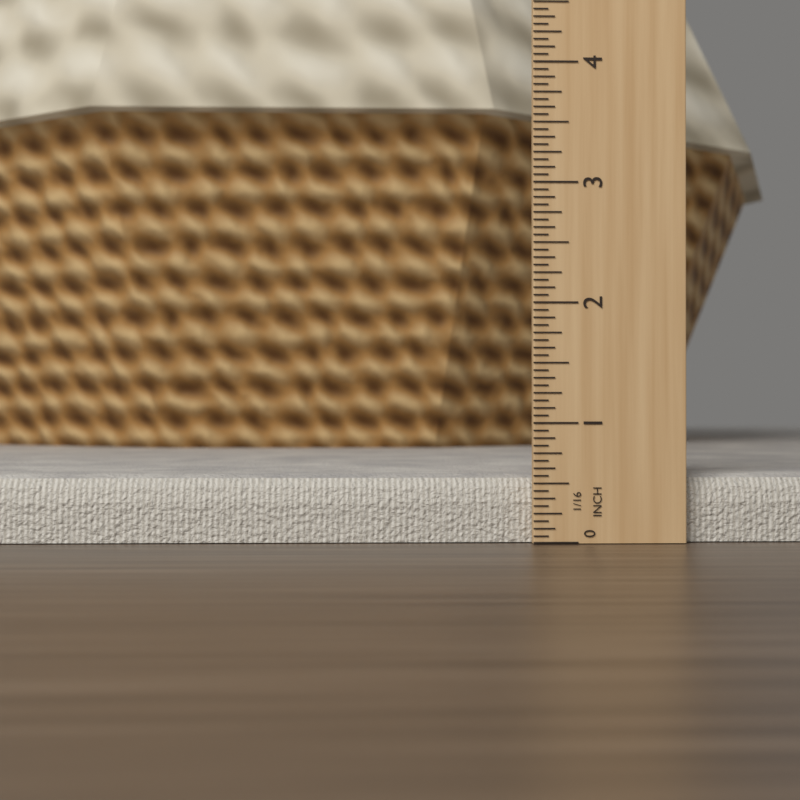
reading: 0.5625 in
